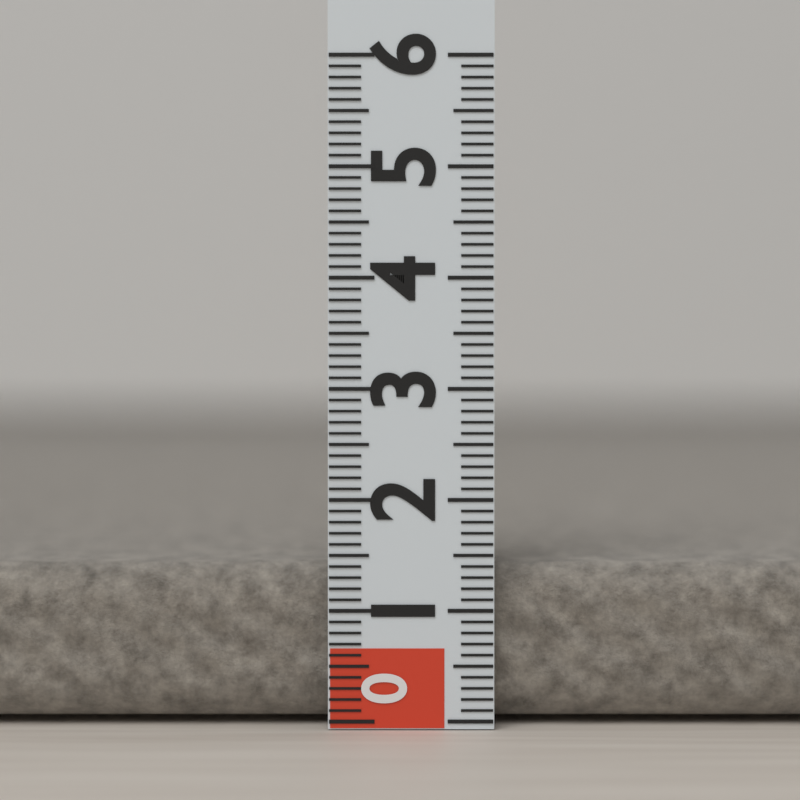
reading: 1.4 (no unit)
